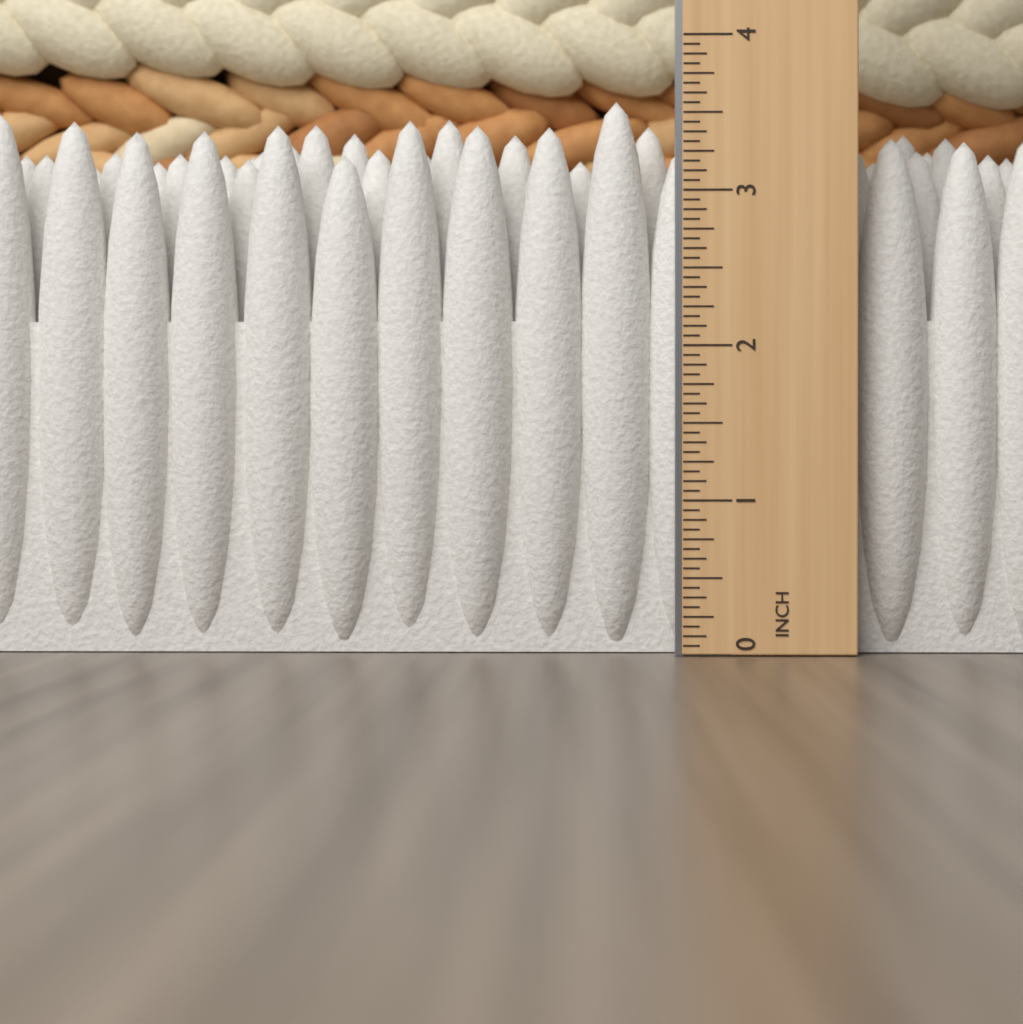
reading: 3.6250 in
